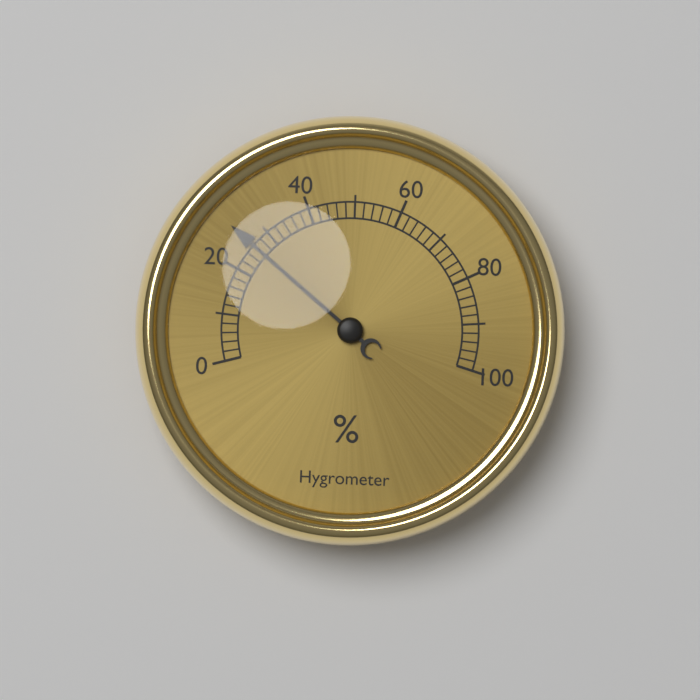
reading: 26 %
